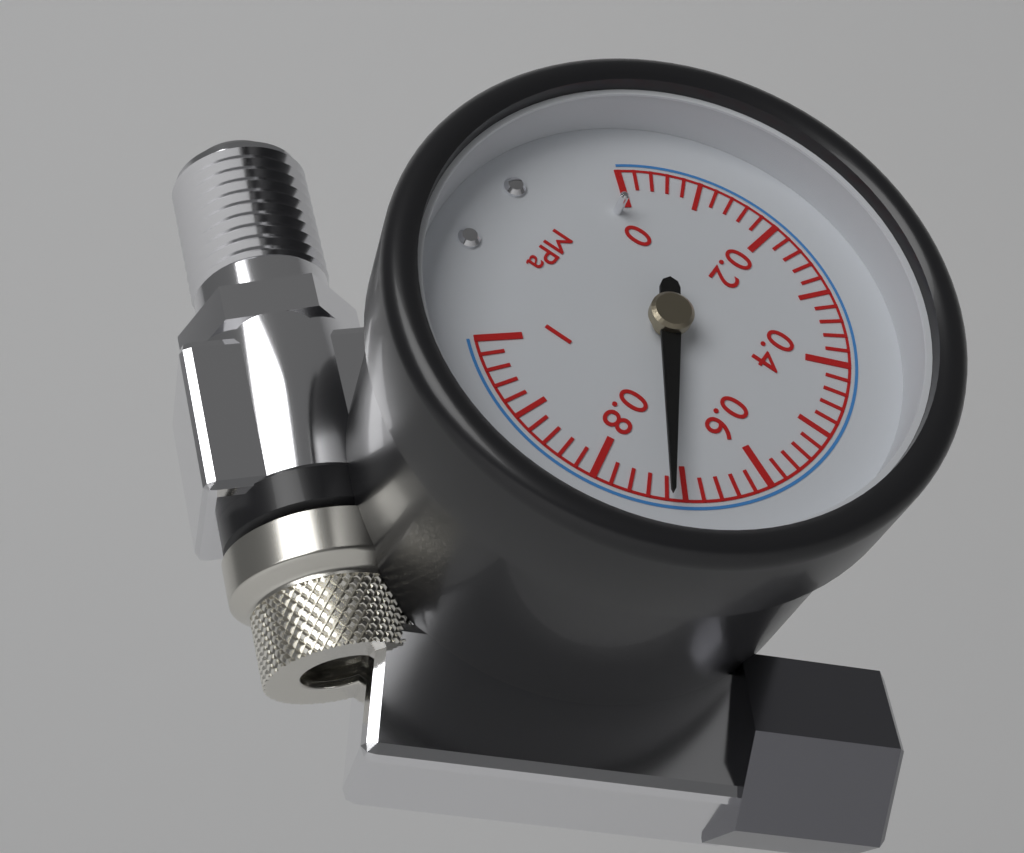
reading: 0.72 MPa
